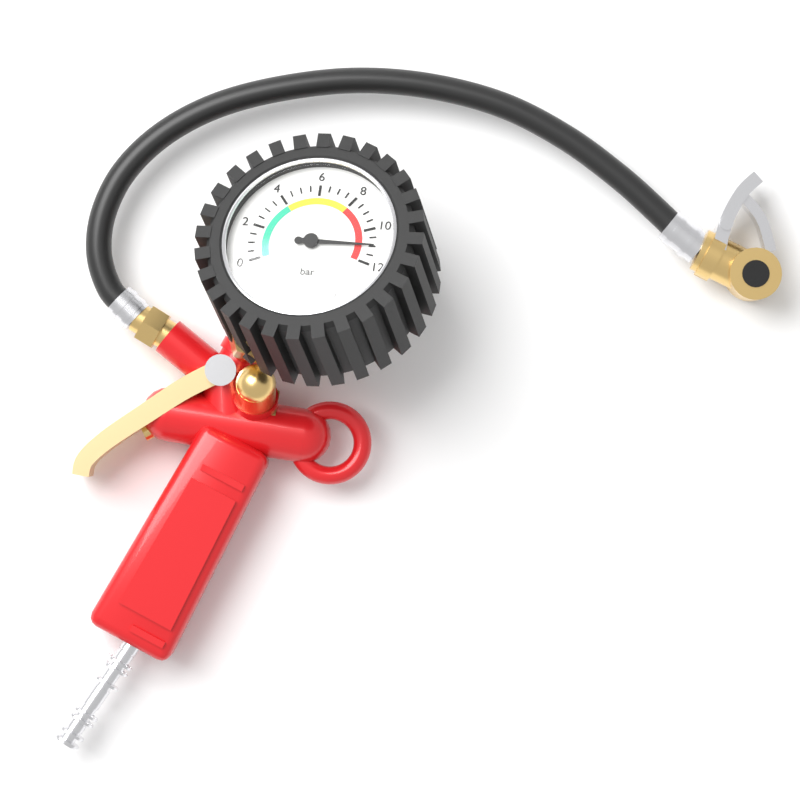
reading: 11.0 bar
